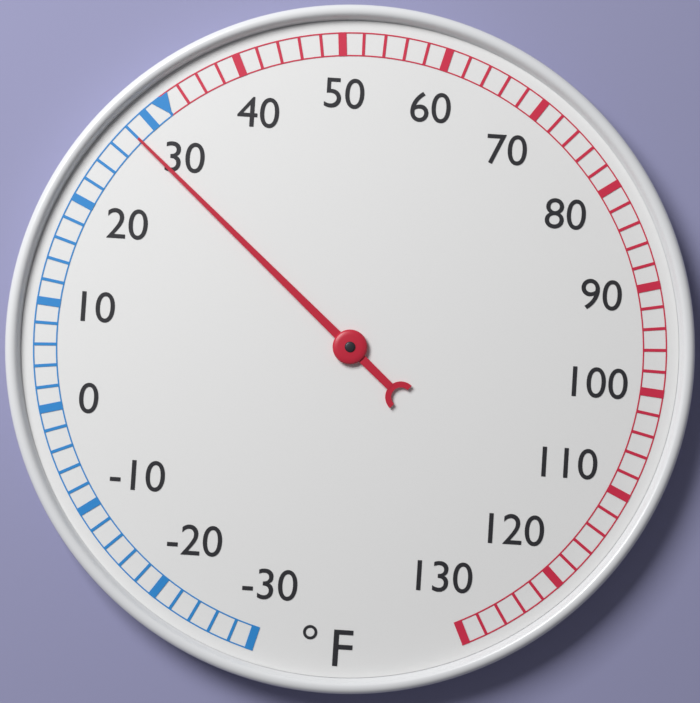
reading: 28 °F
